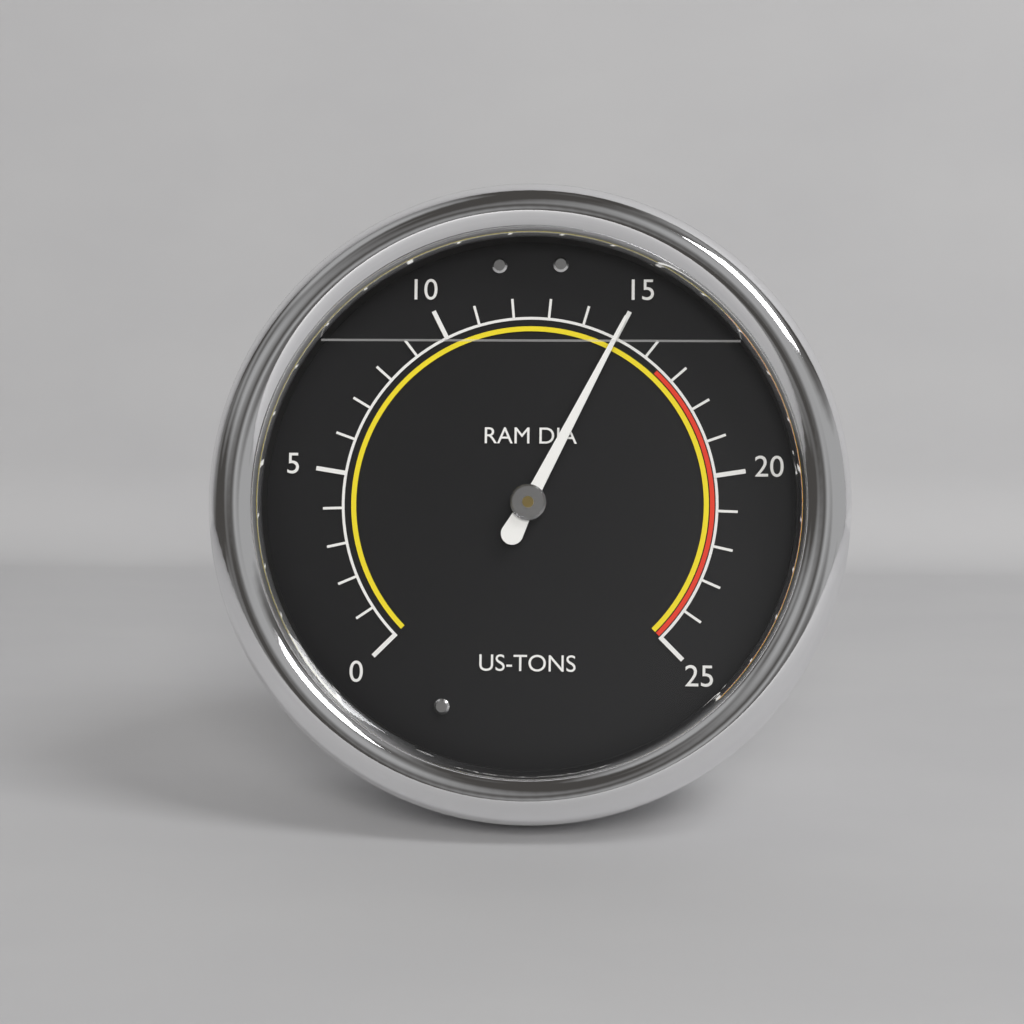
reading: 15 US-TONS
